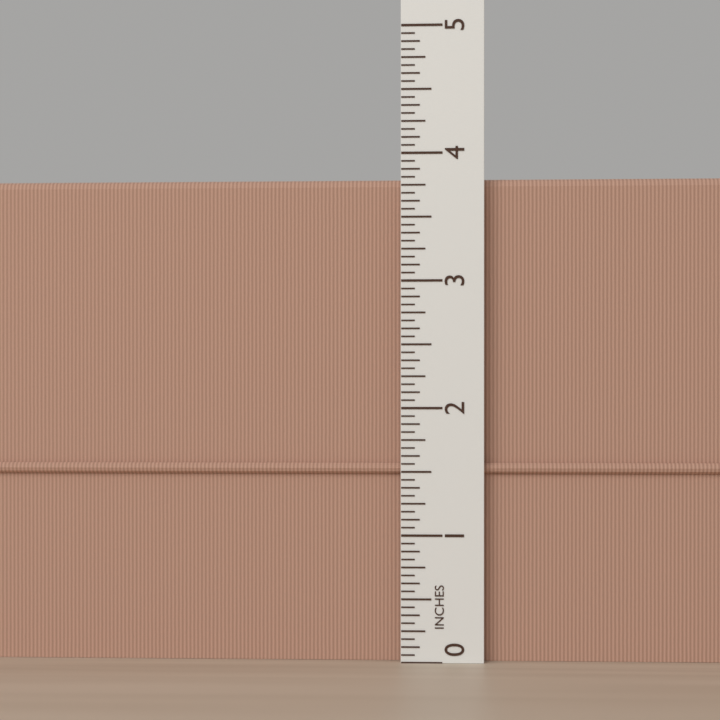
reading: 3.8125 in
